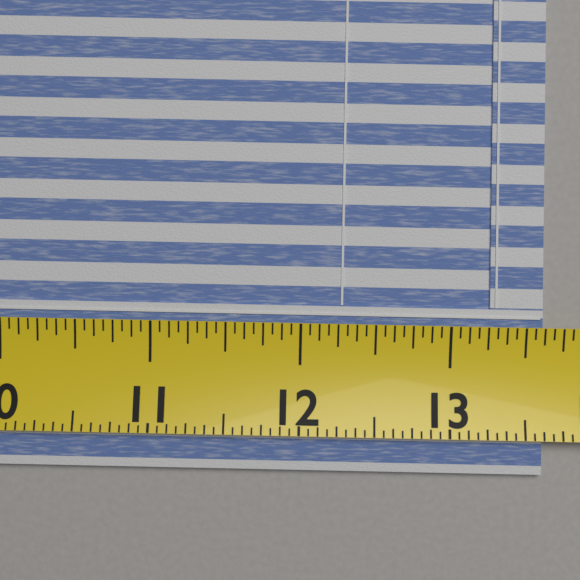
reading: 13.6250 (no unit)
